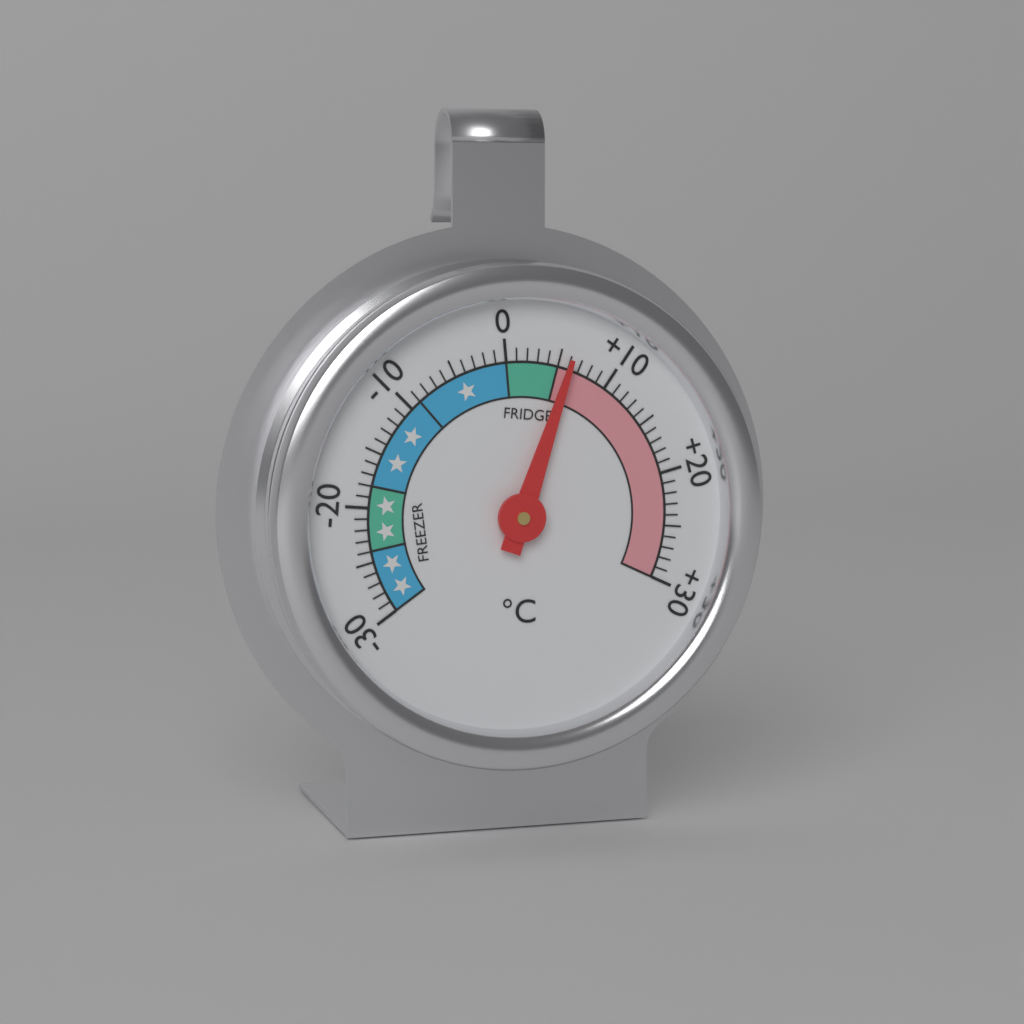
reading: 6 °C
